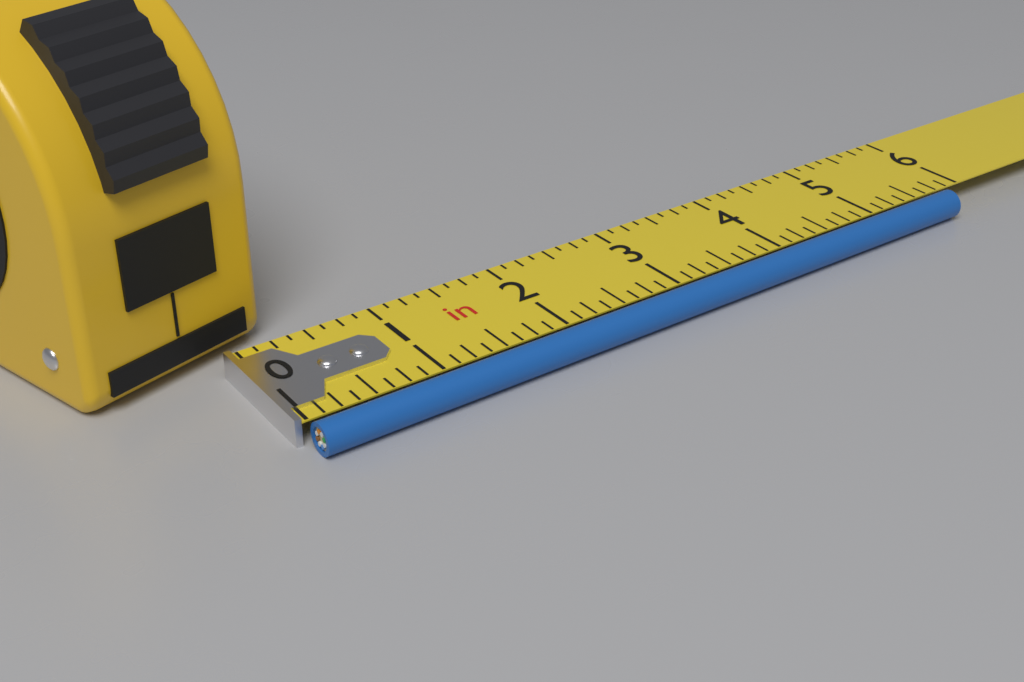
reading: 5.750 in
